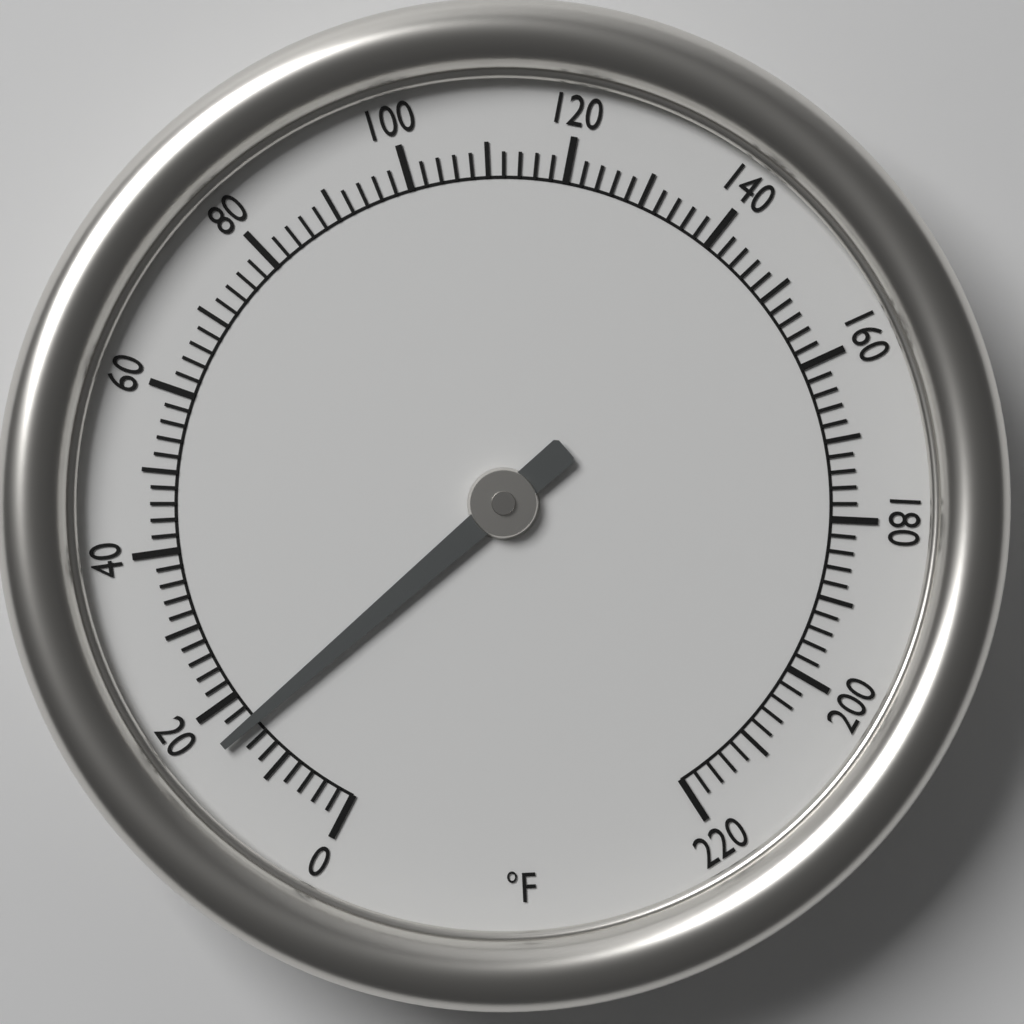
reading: 16 °F
